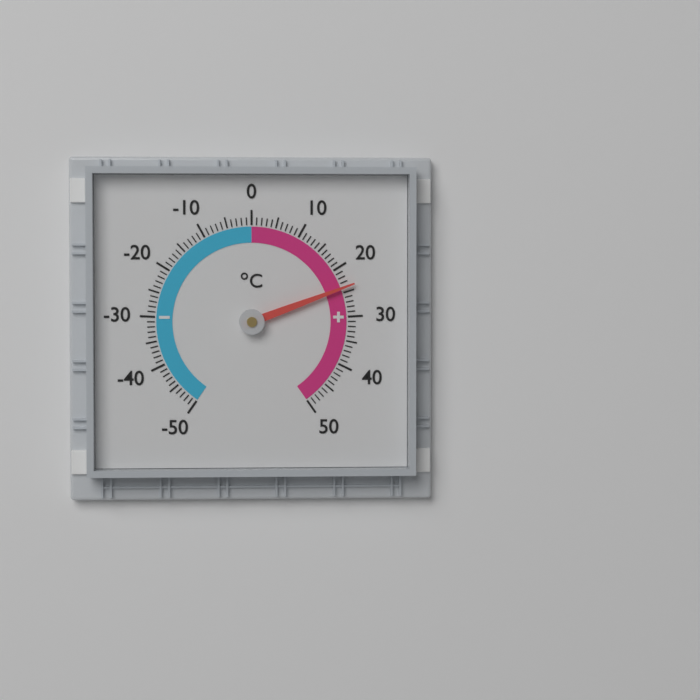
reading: 24 °C
